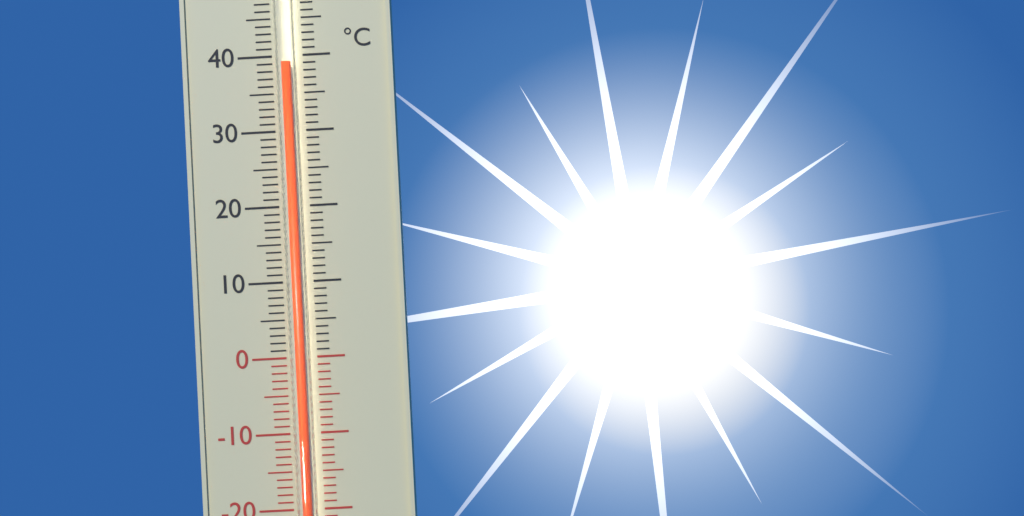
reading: 39 °C
